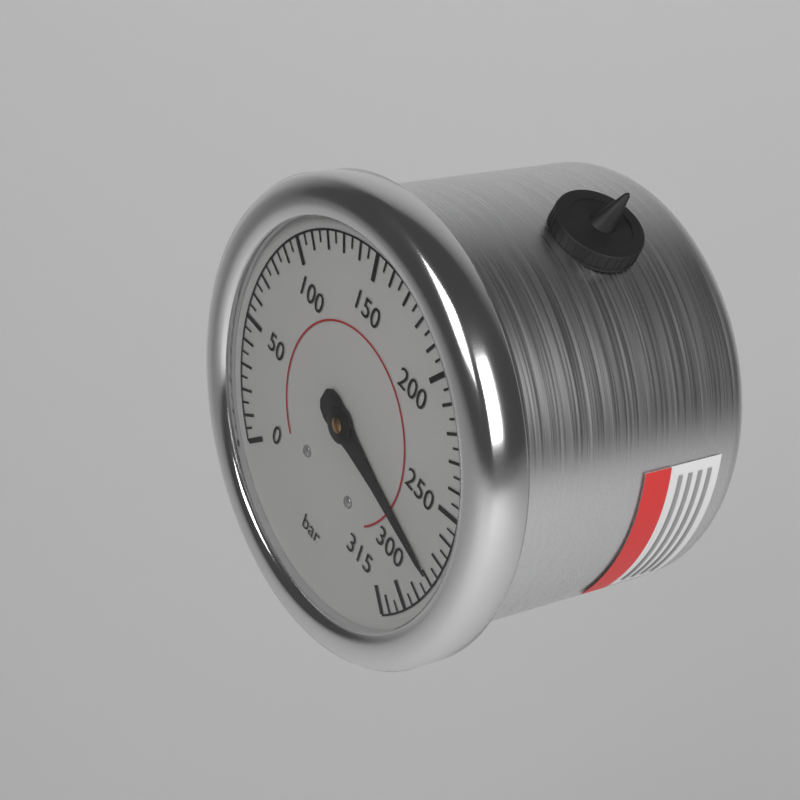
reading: 280 bar
